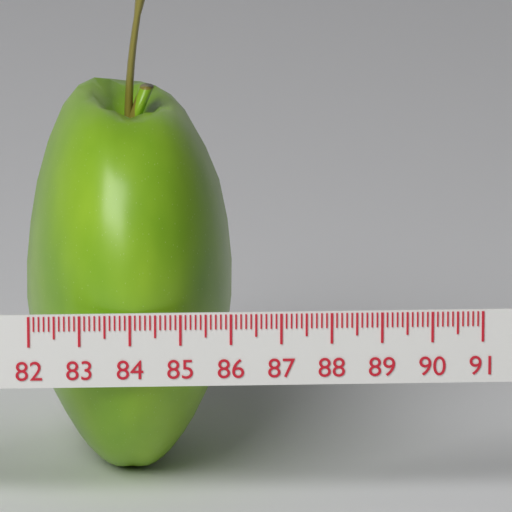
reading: 86.2 (no unit)
